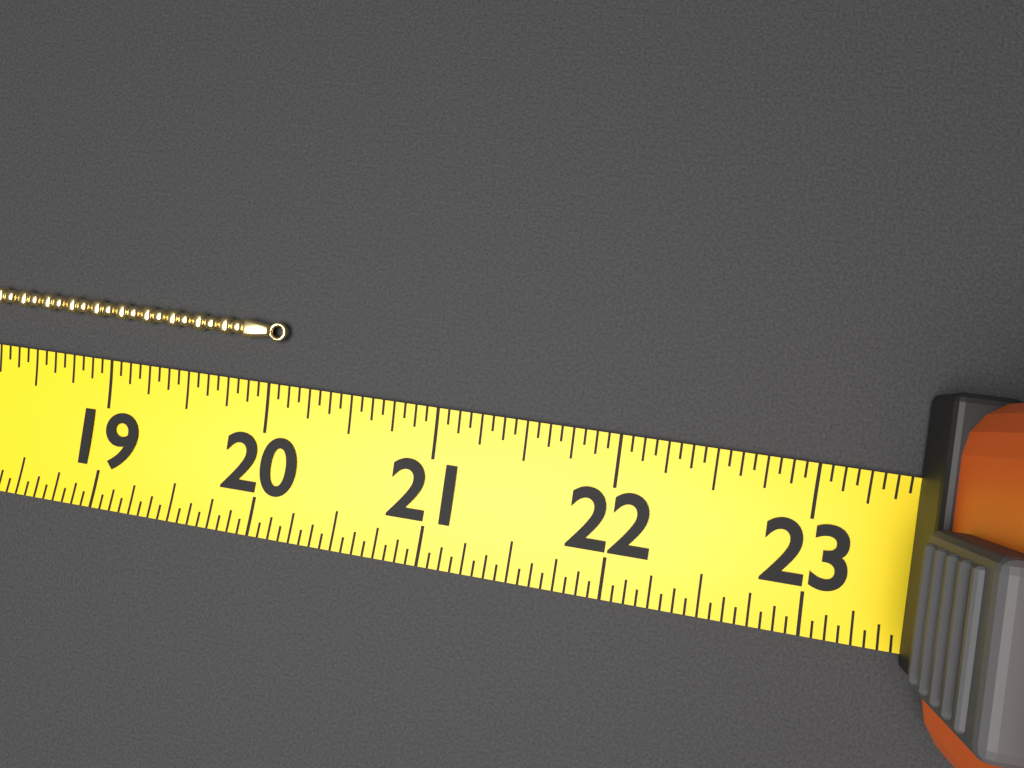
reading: 20.0625 (no unit)
